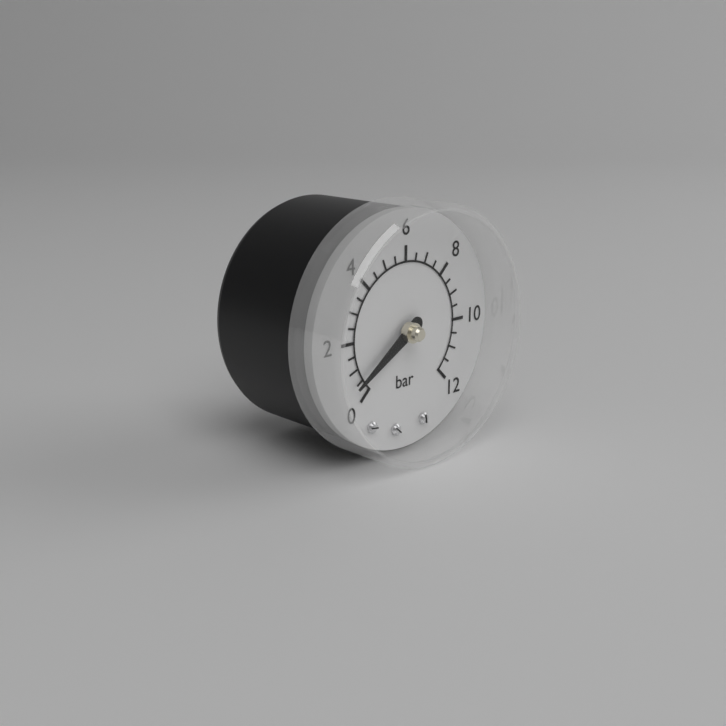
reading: 0.5 bar
